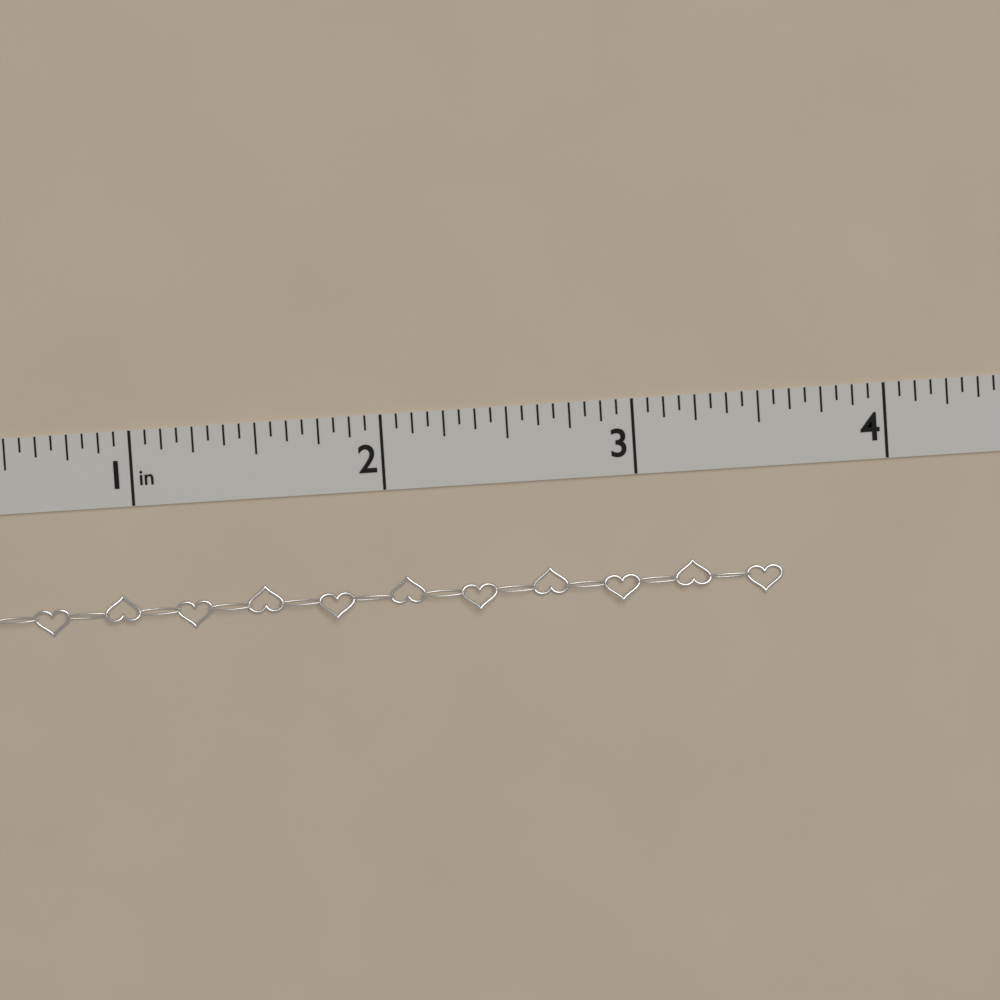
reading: 3.5625 in
